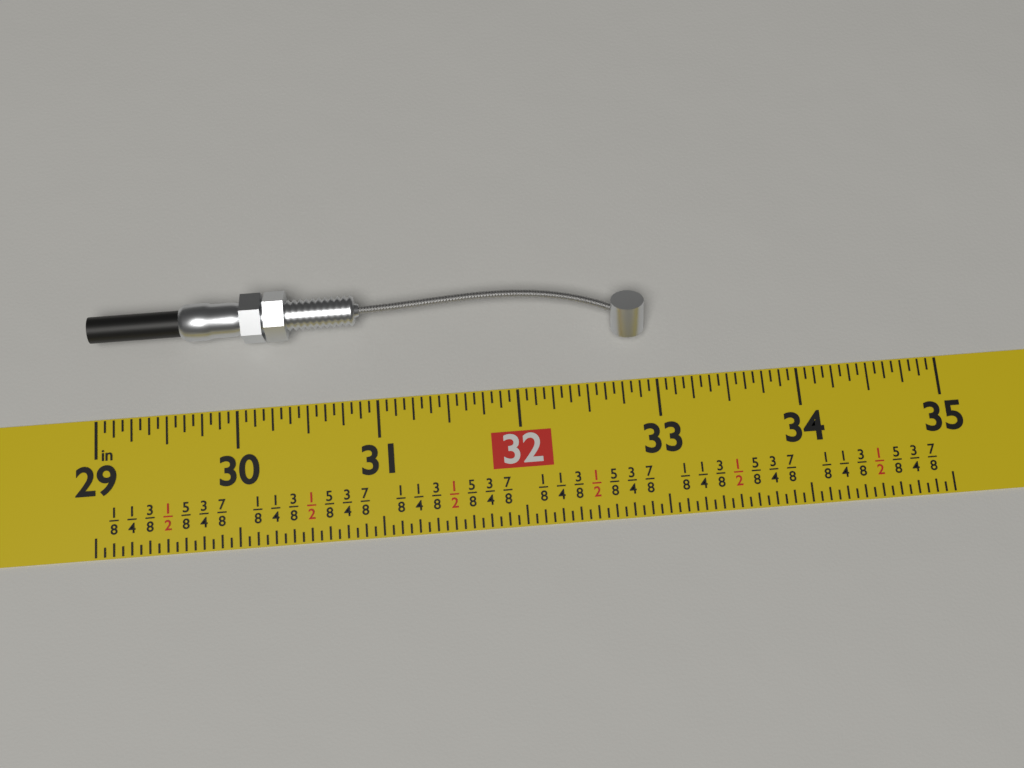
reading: 32.9375 in
